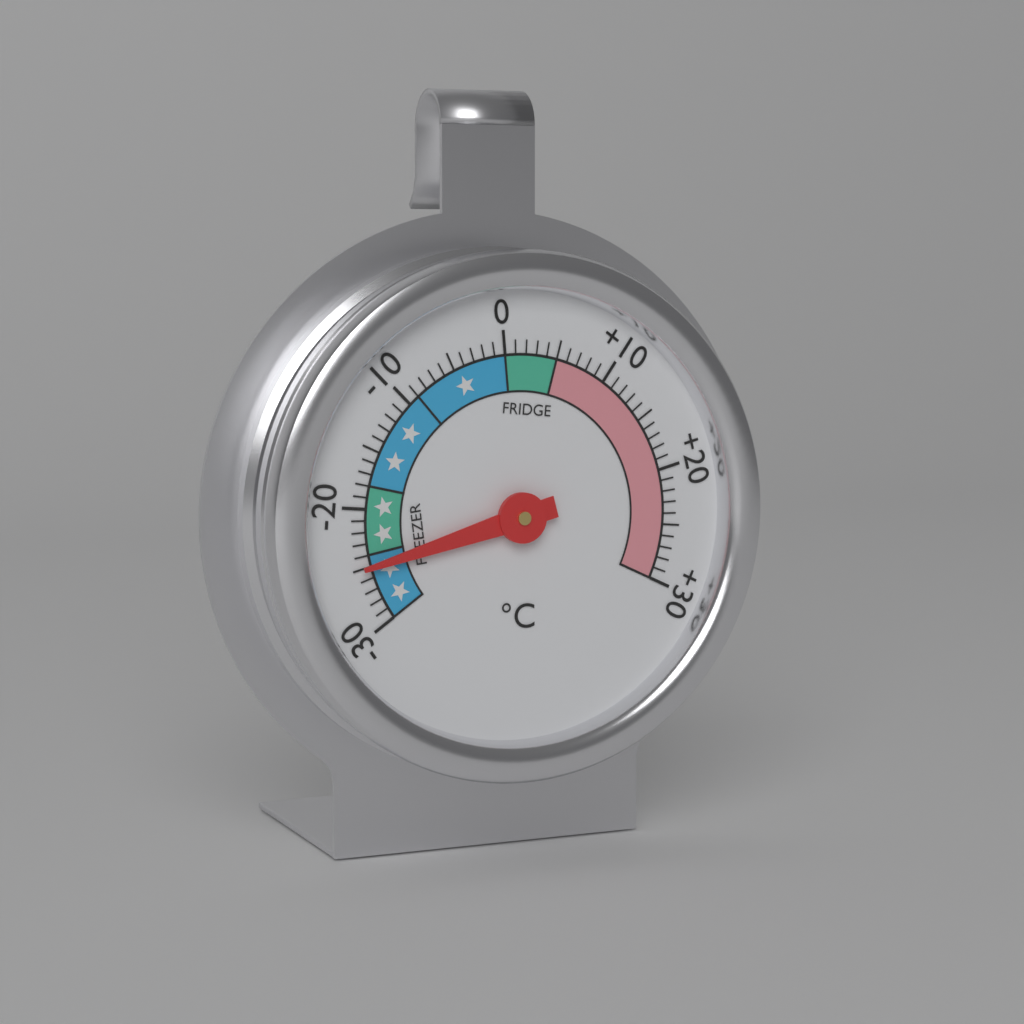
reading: -25 °C
